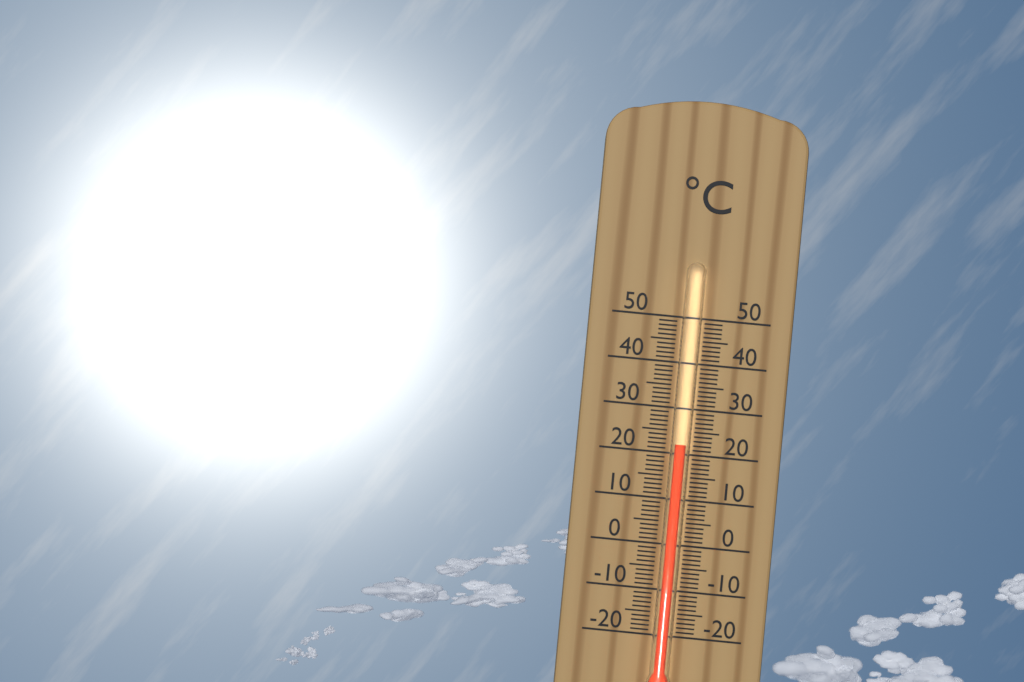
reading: 22 °C
